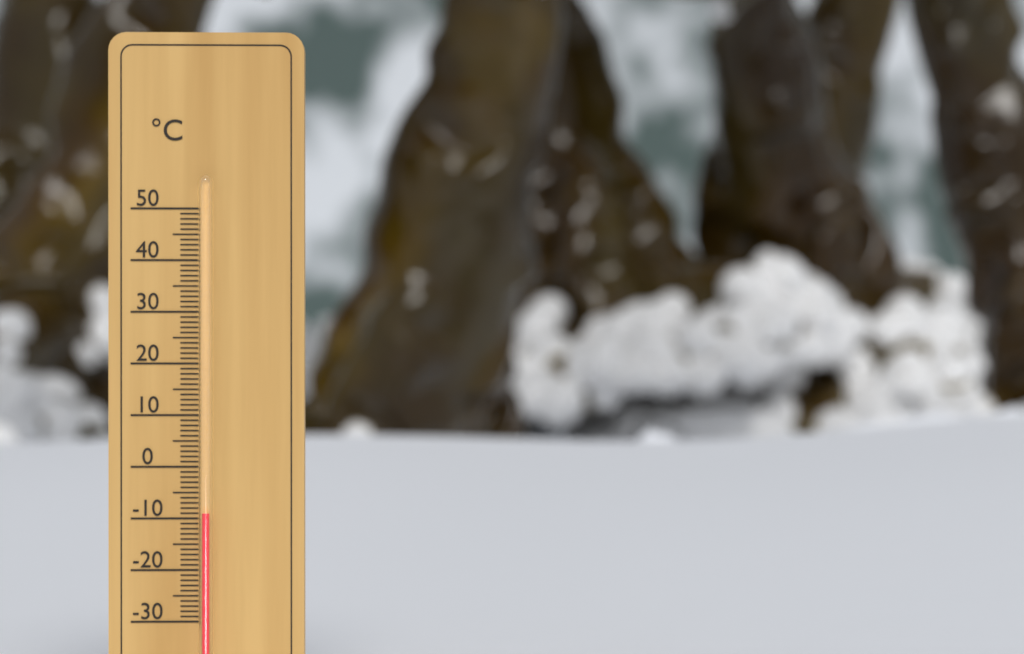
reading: -9 °C
